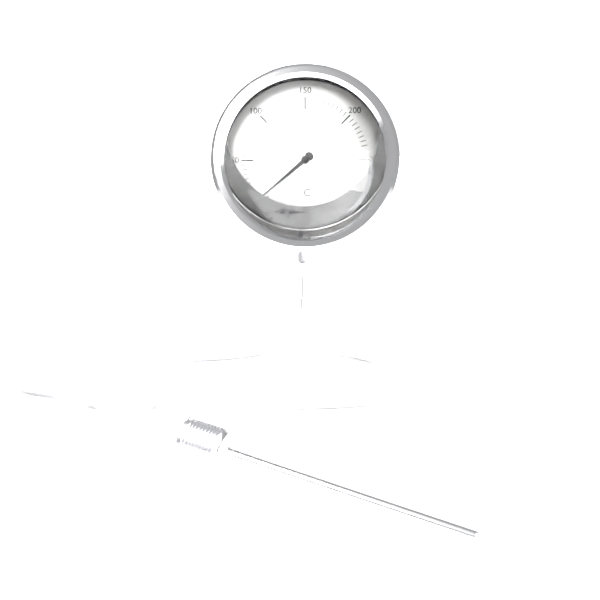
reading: 5 °C
